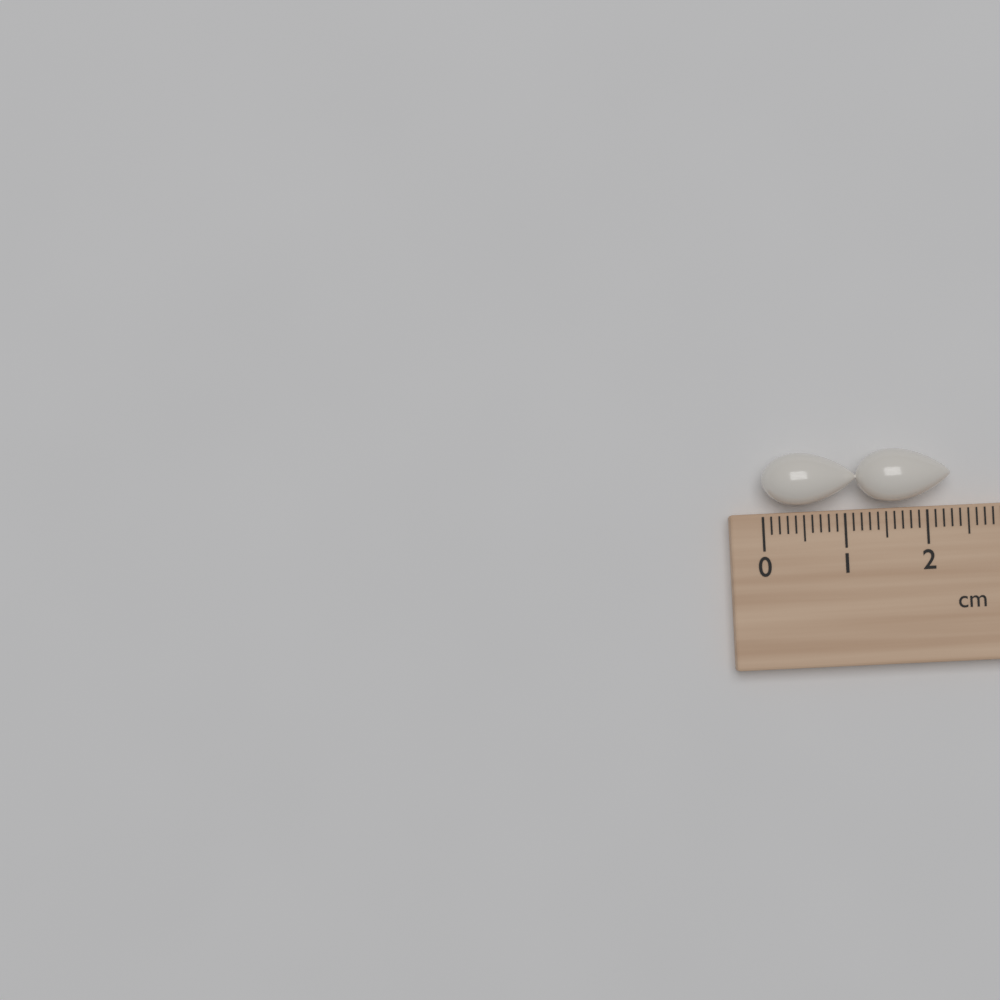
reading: 2.3 cm
